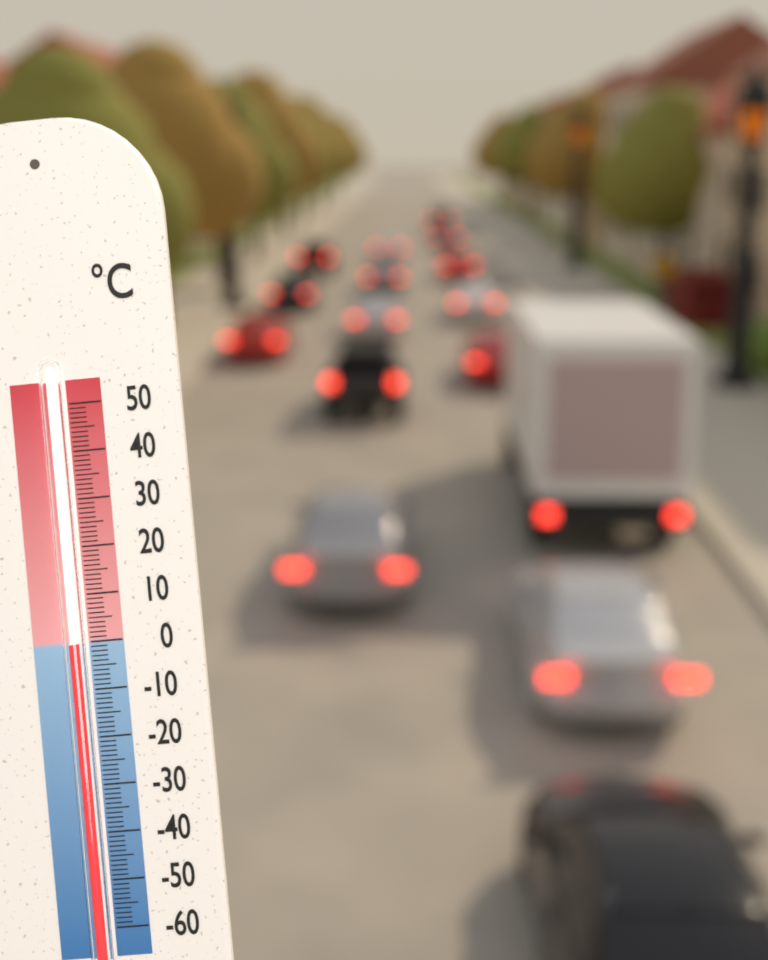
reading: 0 °C
